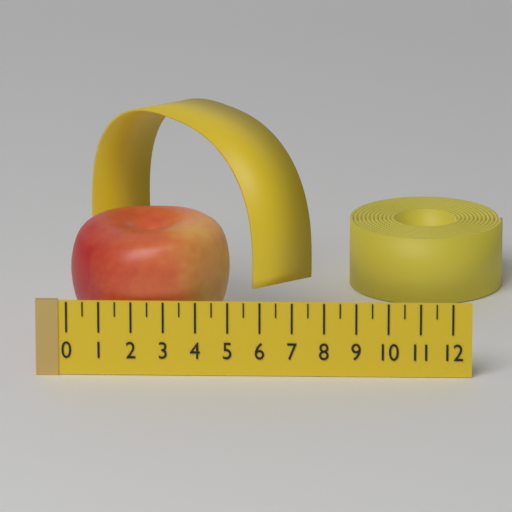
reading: 5.0 (no unit)
